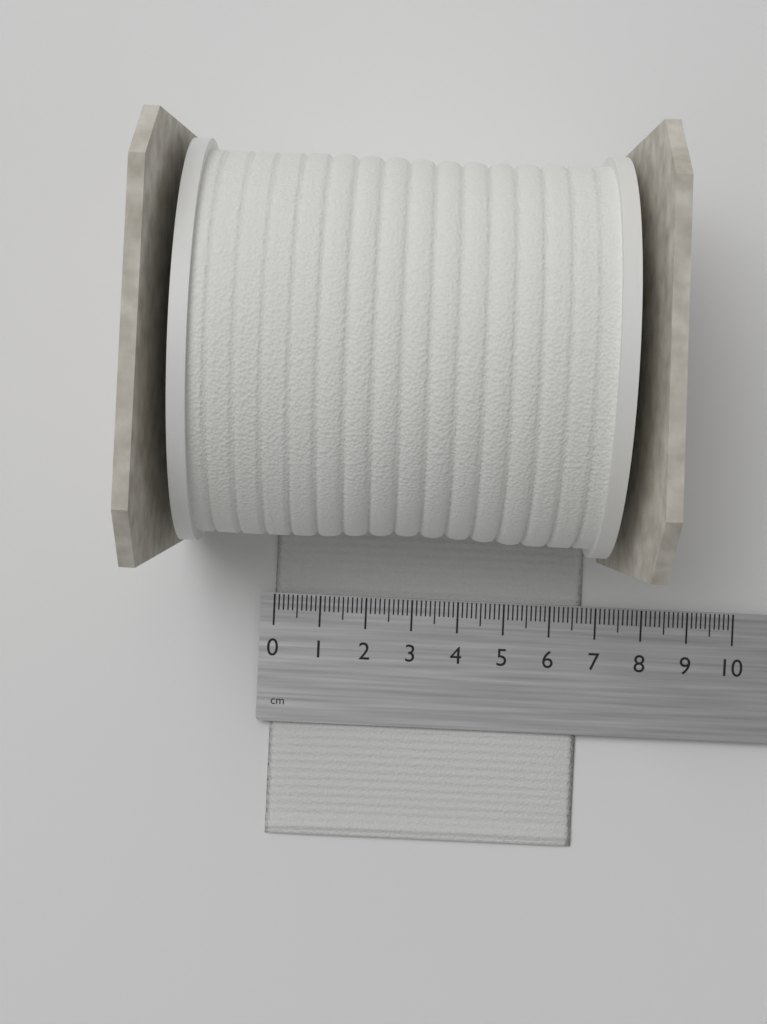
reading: 6.7 cm
